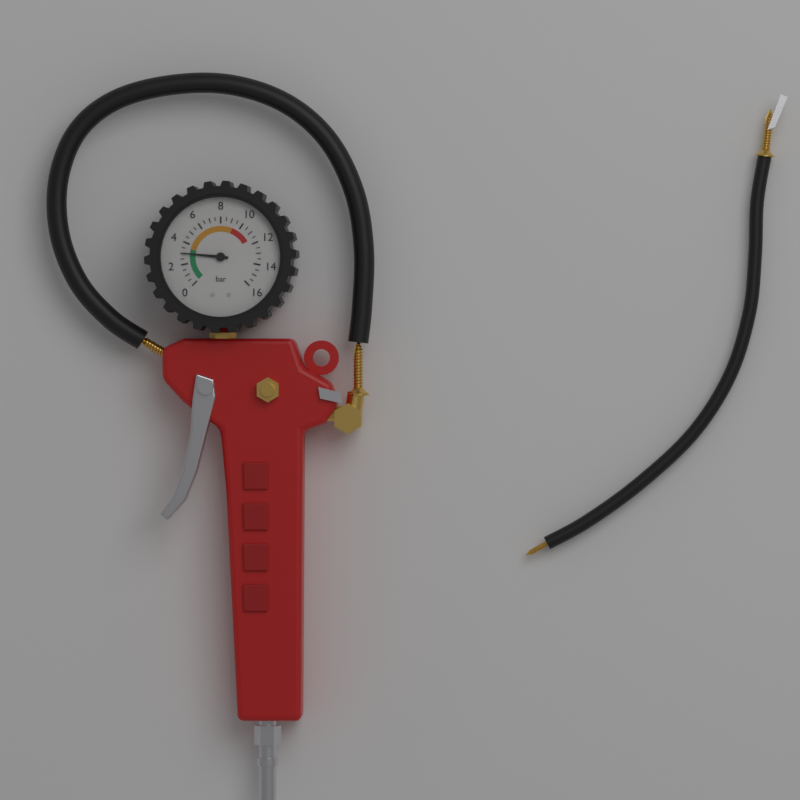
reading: 3.0 bar
